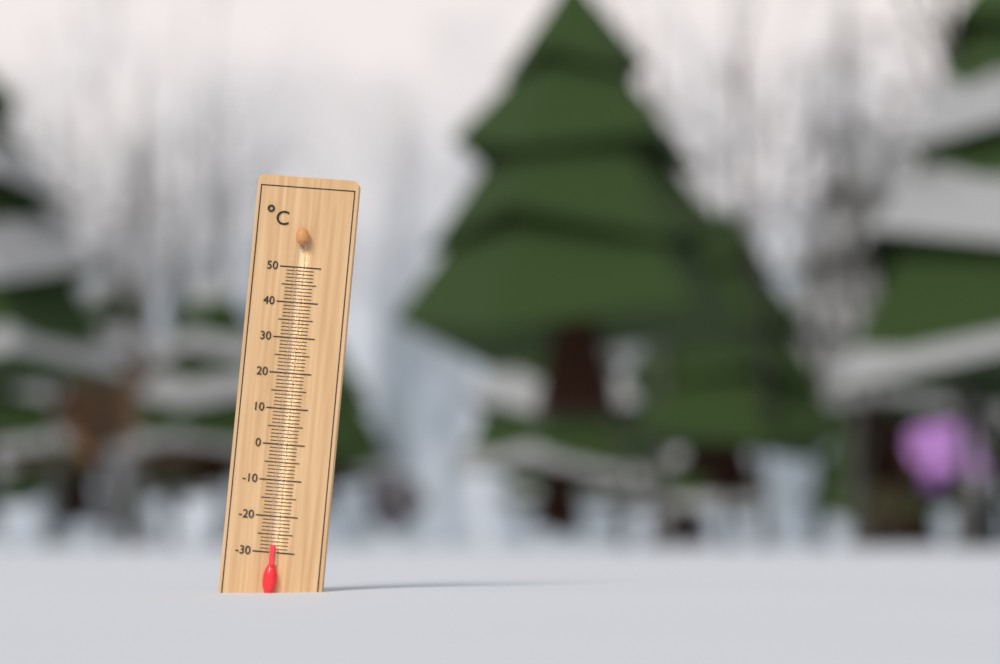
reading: -28 °C
